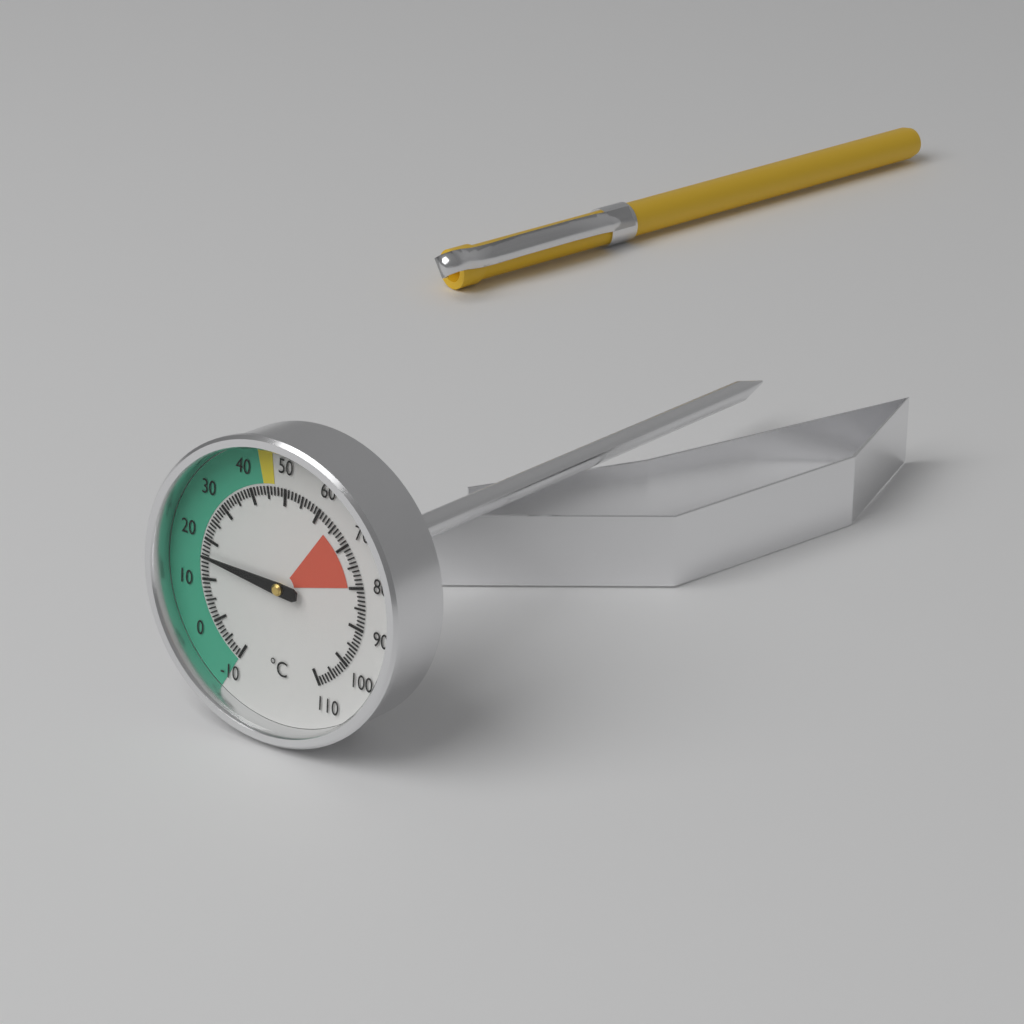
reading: 16 °C
